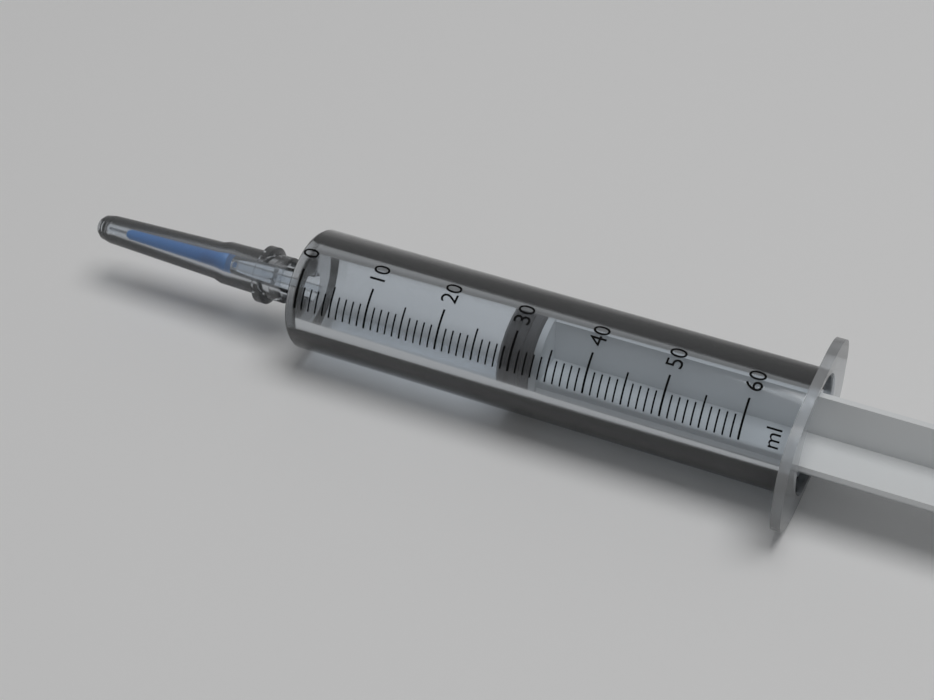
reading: 28 ml
